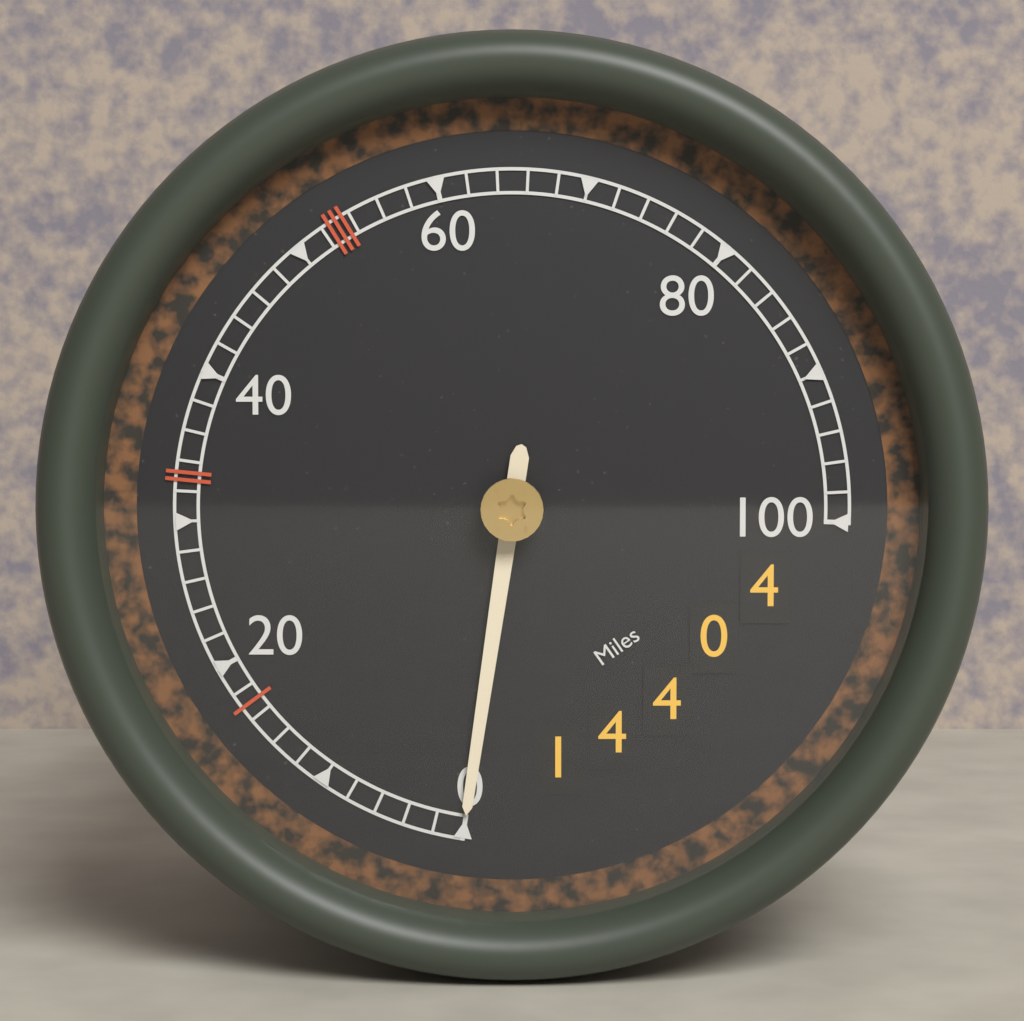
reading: 0 mph
